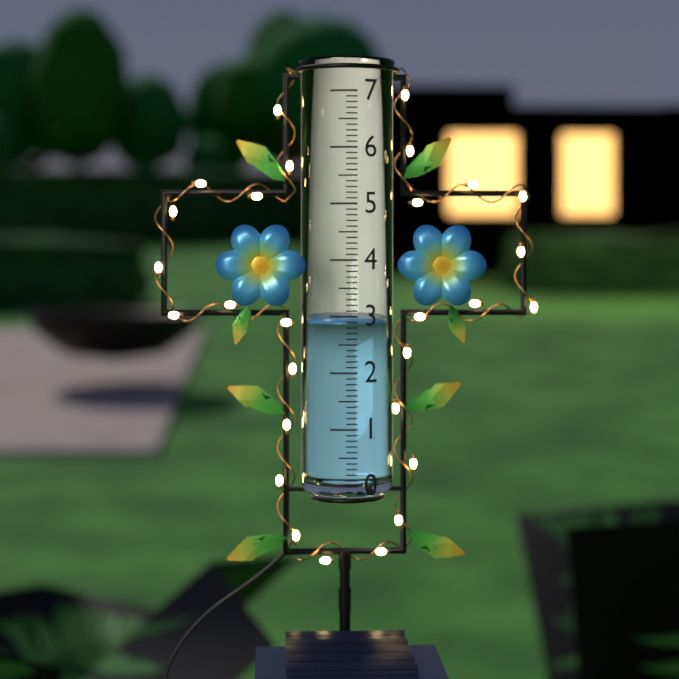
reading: 2.9 (no unit)
